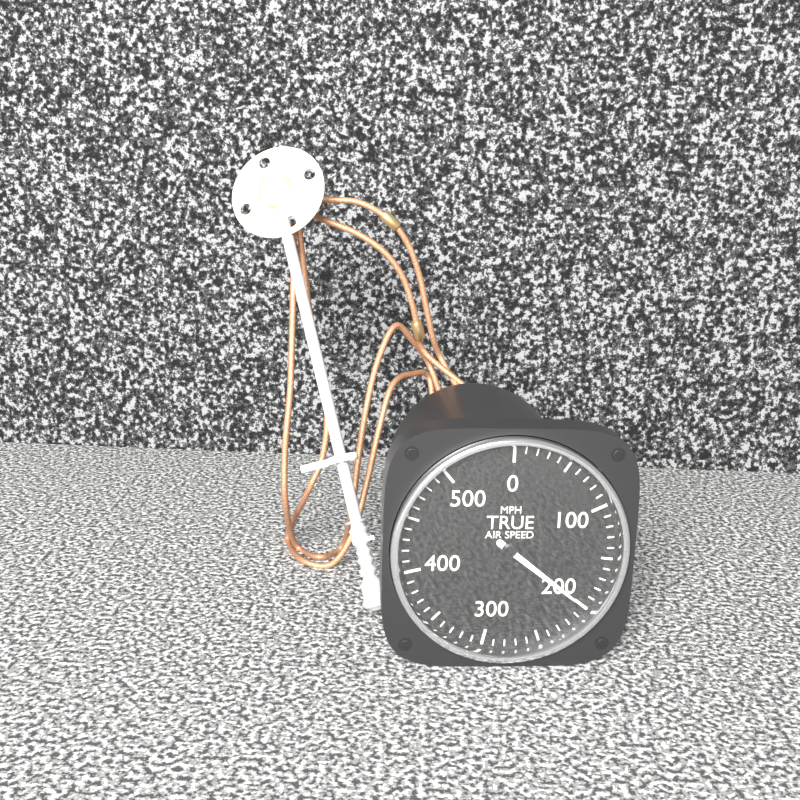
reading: 200 MPH
